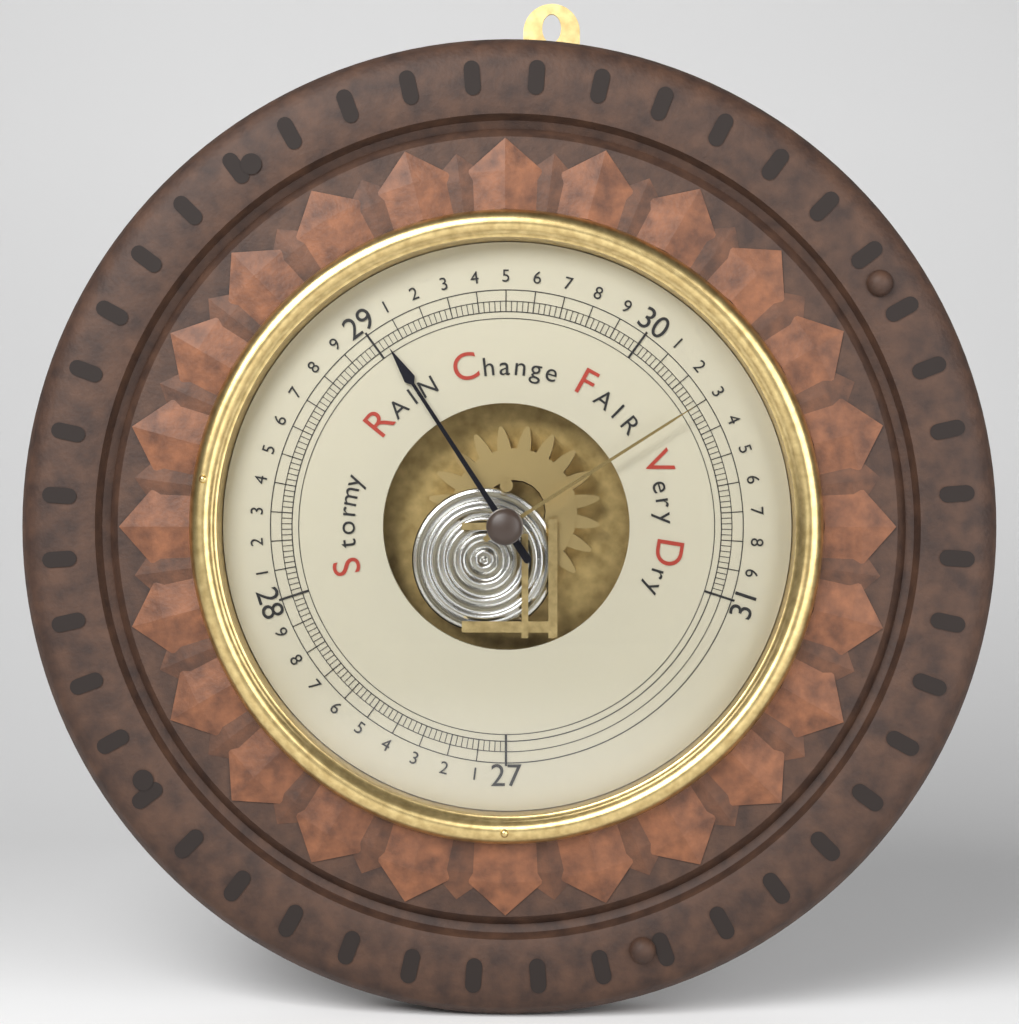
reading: 29.04 inHg
